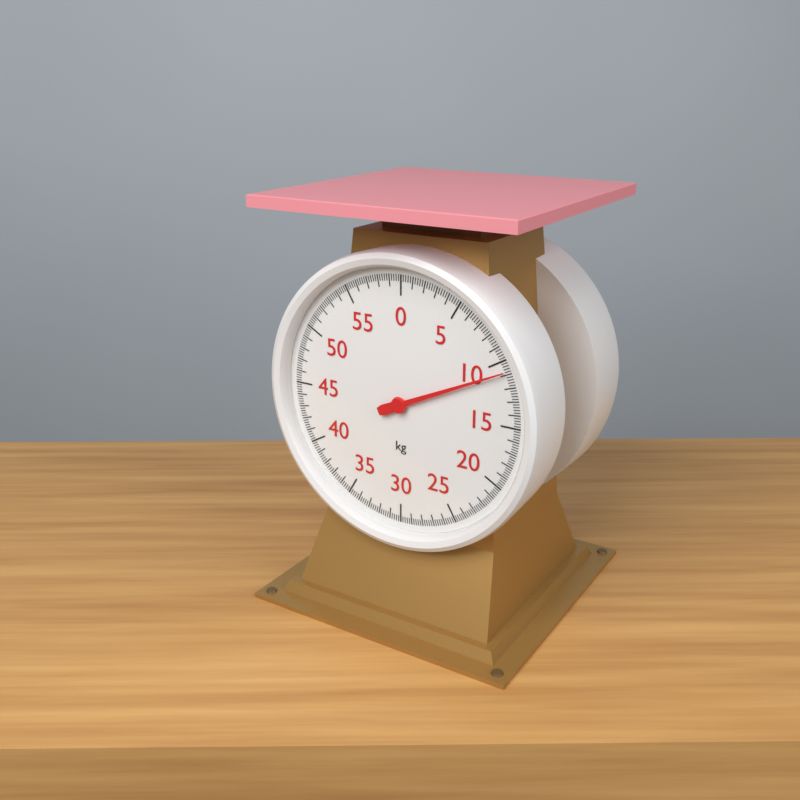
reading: 10.8 kg
